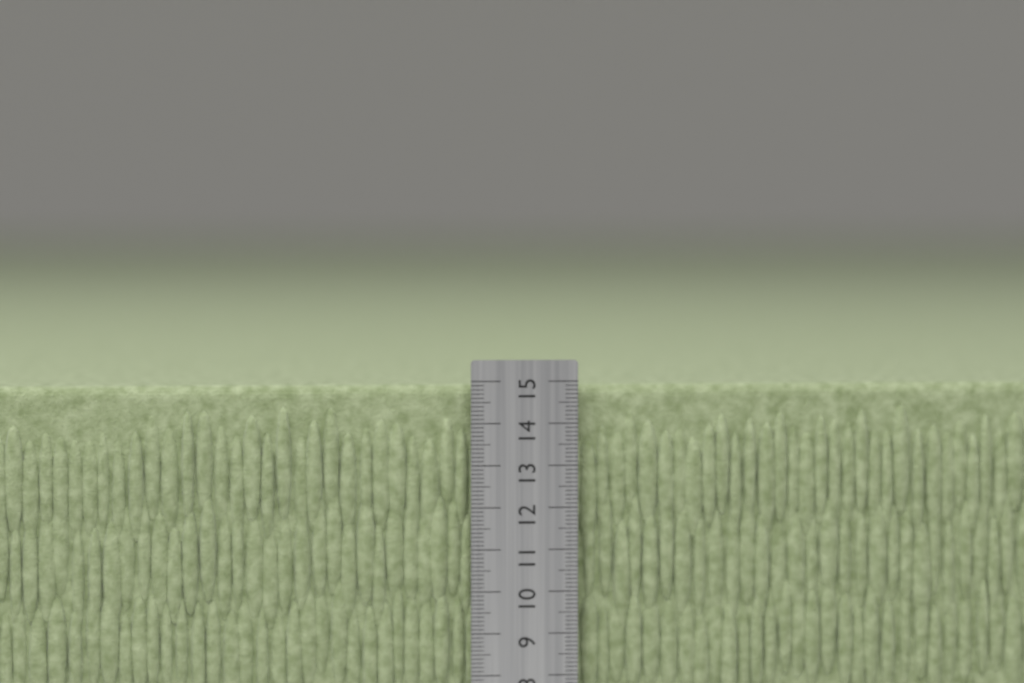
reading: 14.9 cm
